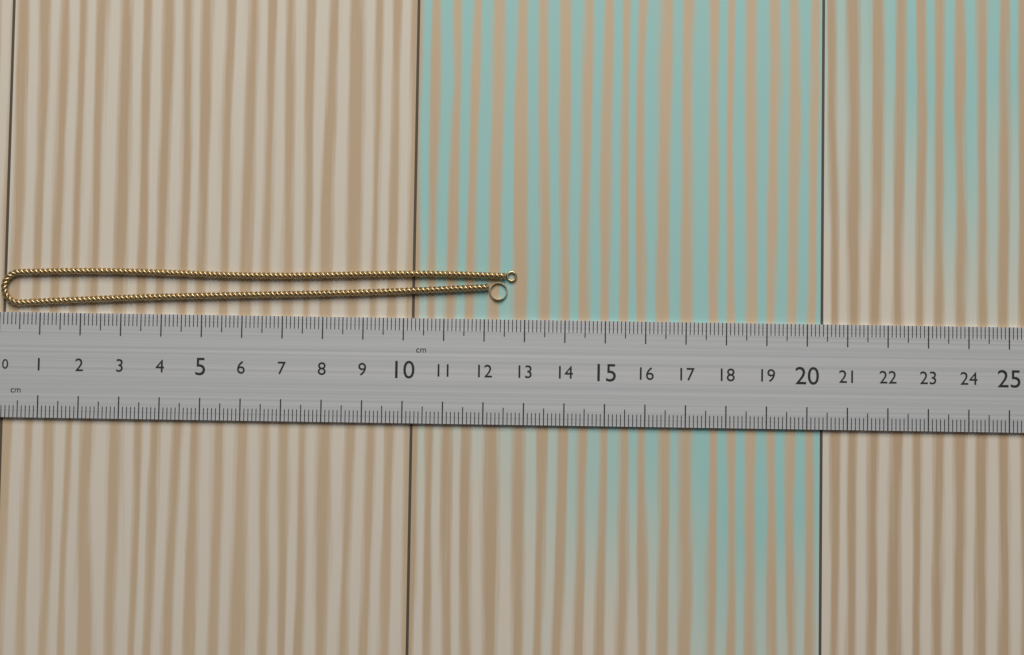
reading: 12.8 cm
